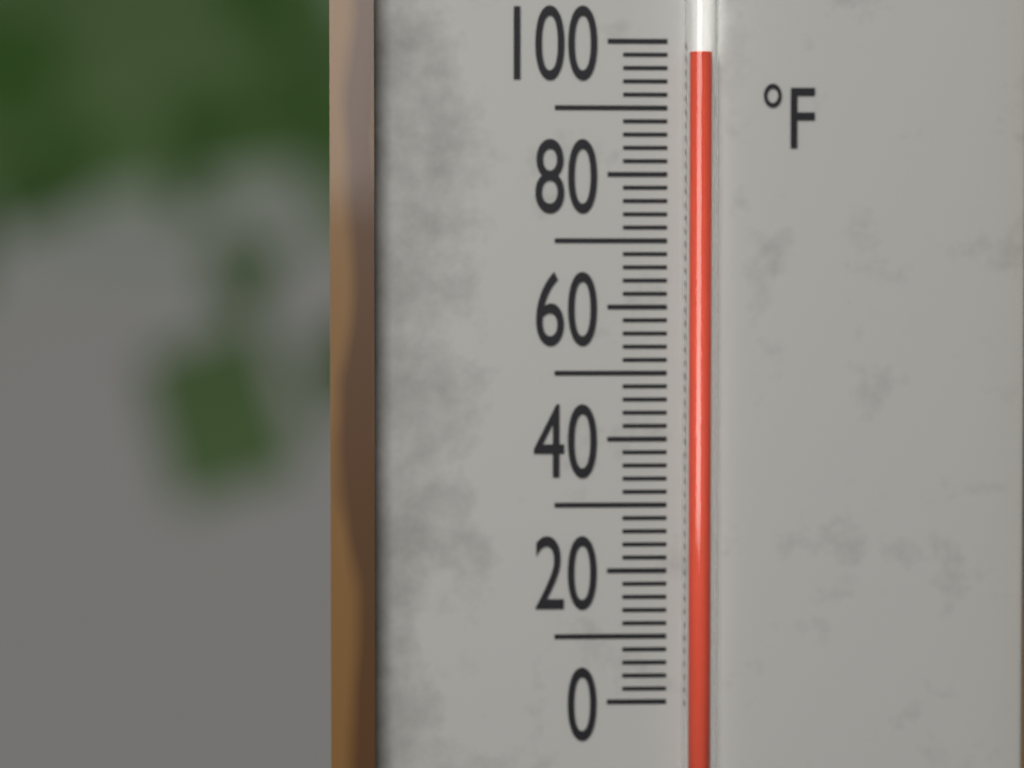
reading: 98 °F
